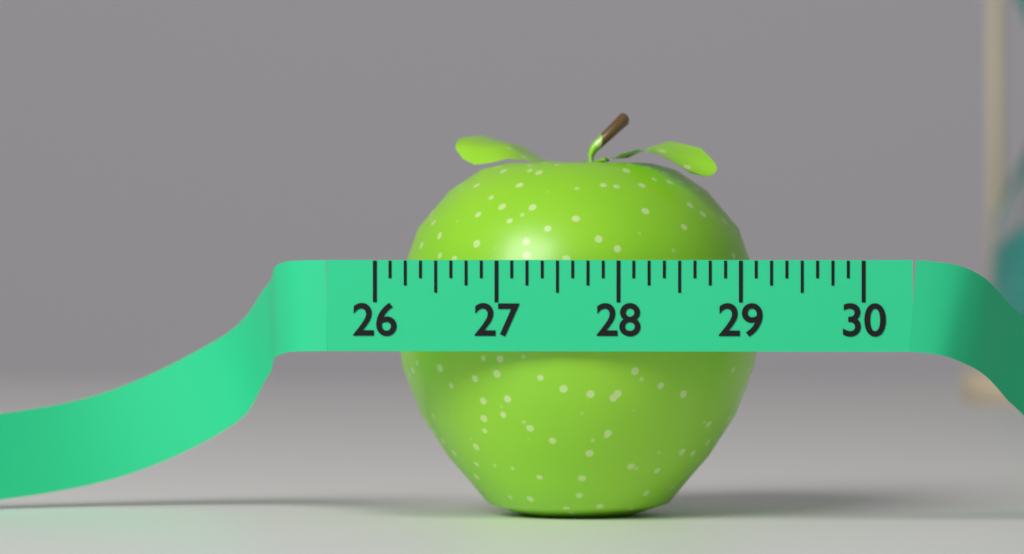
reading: 29.125 (no unit)
